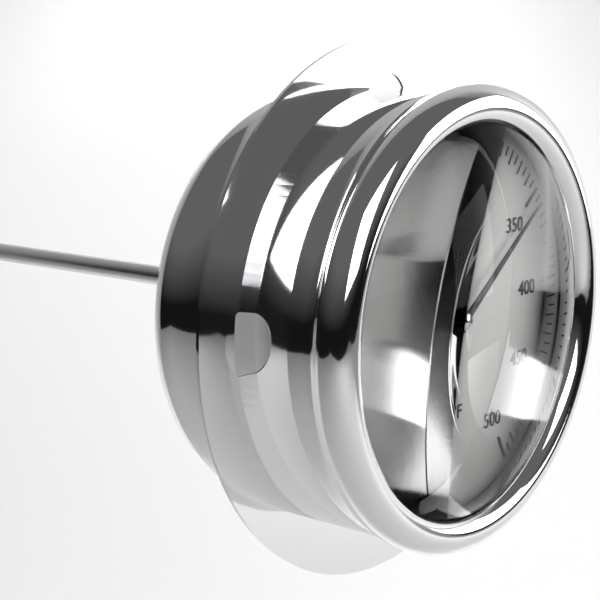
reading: 355 °F
